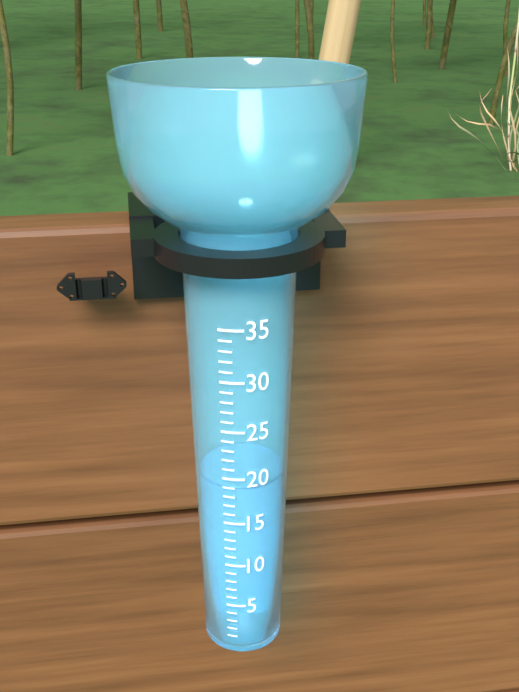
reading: 19 (no unit)
